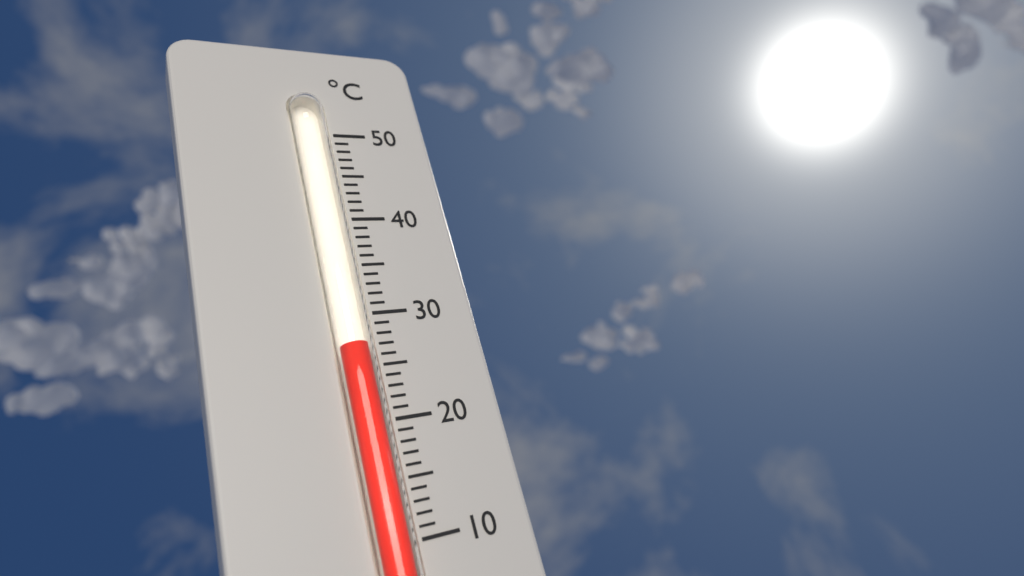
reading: 27 °C
